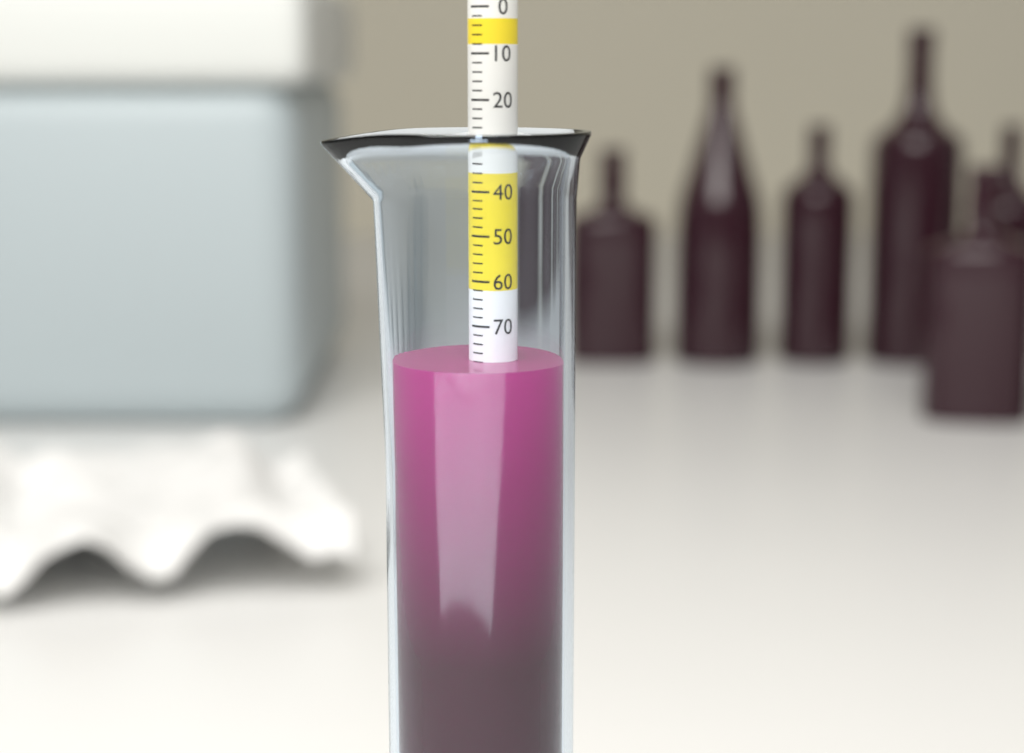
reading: 78 (no unit)
